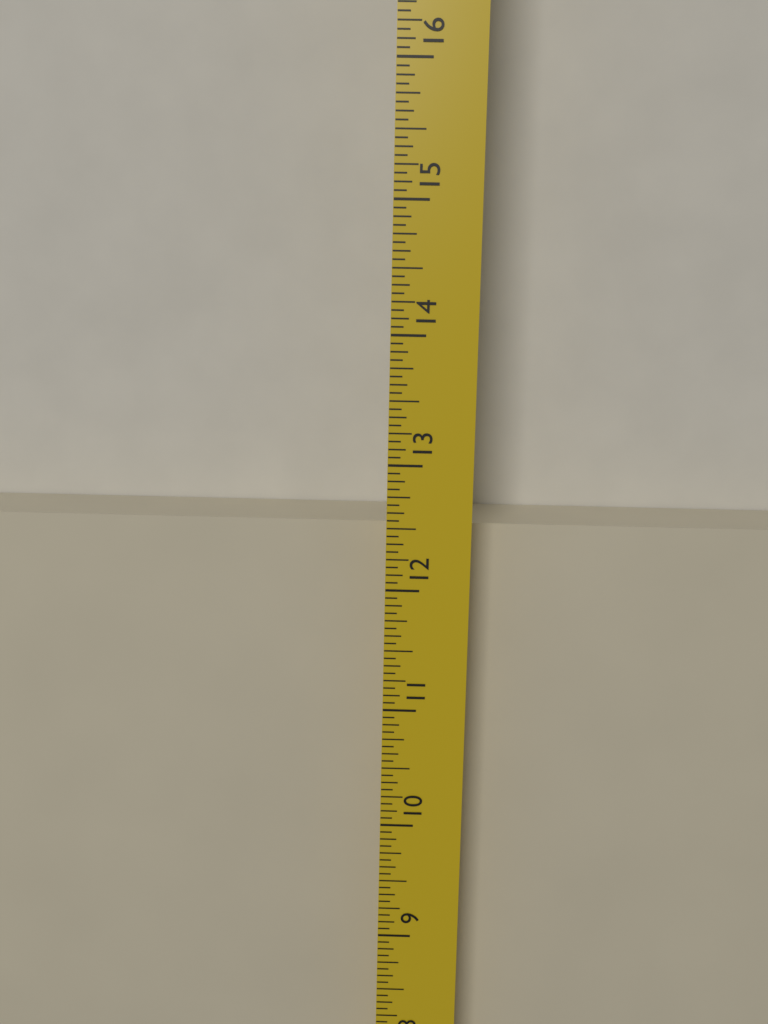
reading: 12.4375 in
